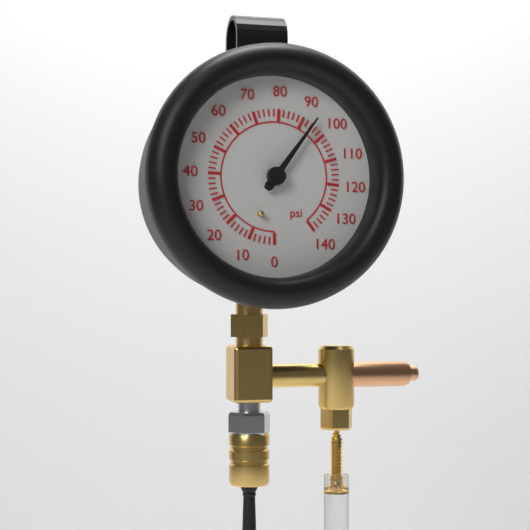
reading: 94 psi
